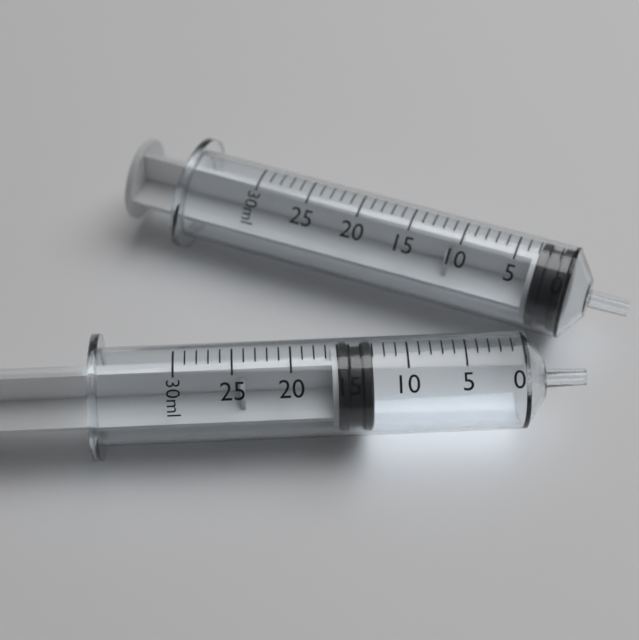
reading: 13 ml
